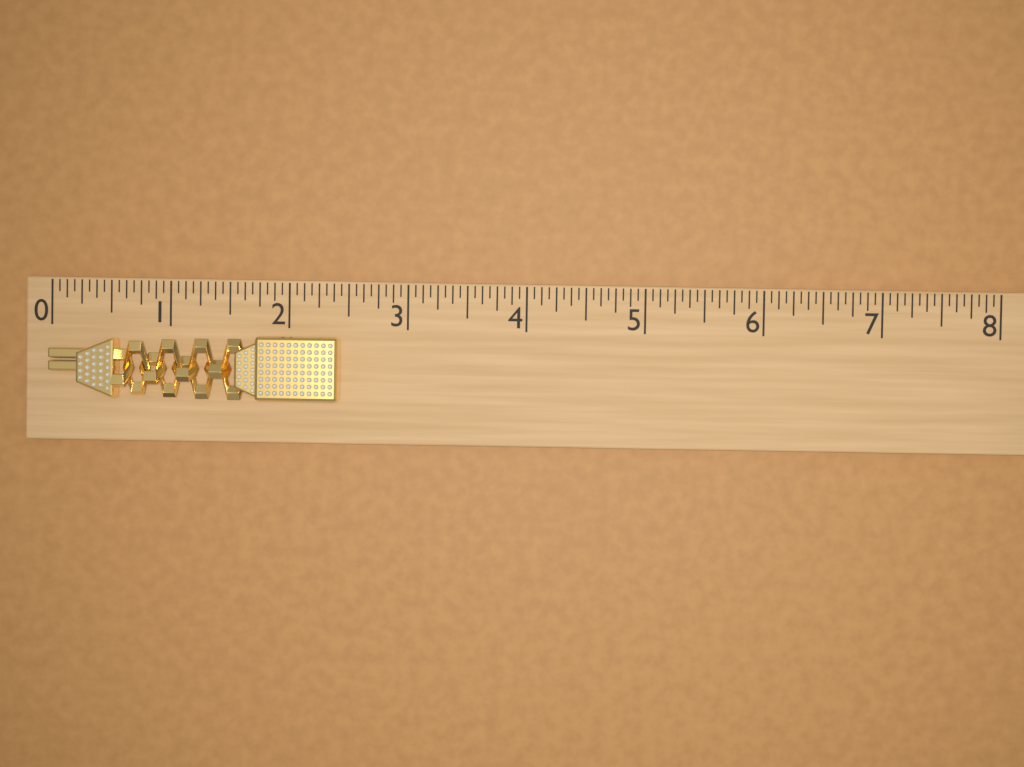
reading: 2.4375 (no unit)
